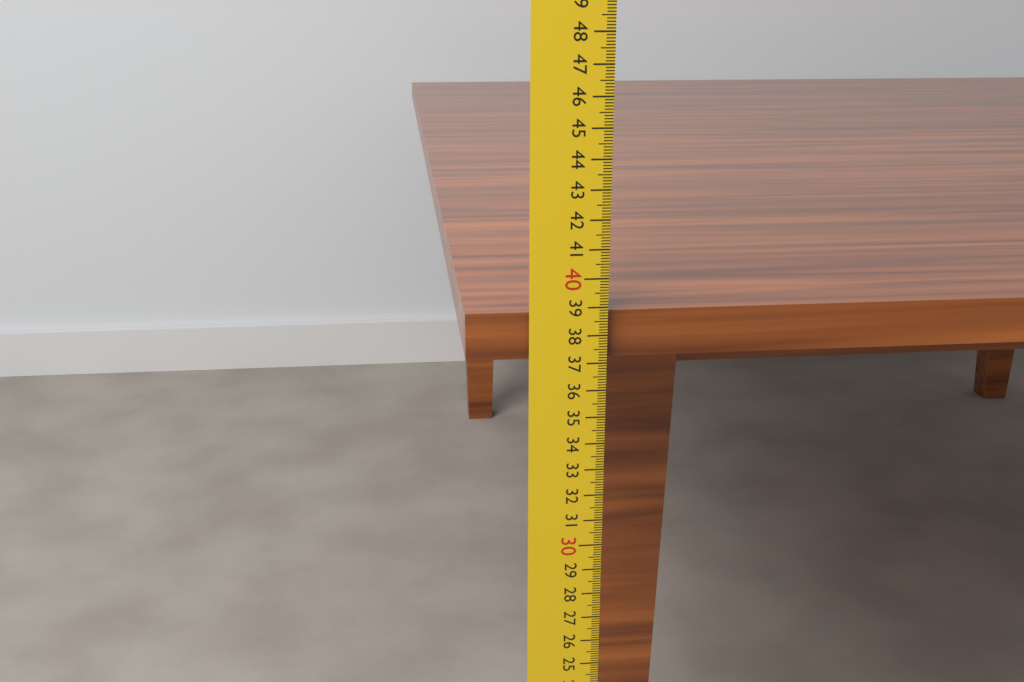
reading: 38.8 cm
